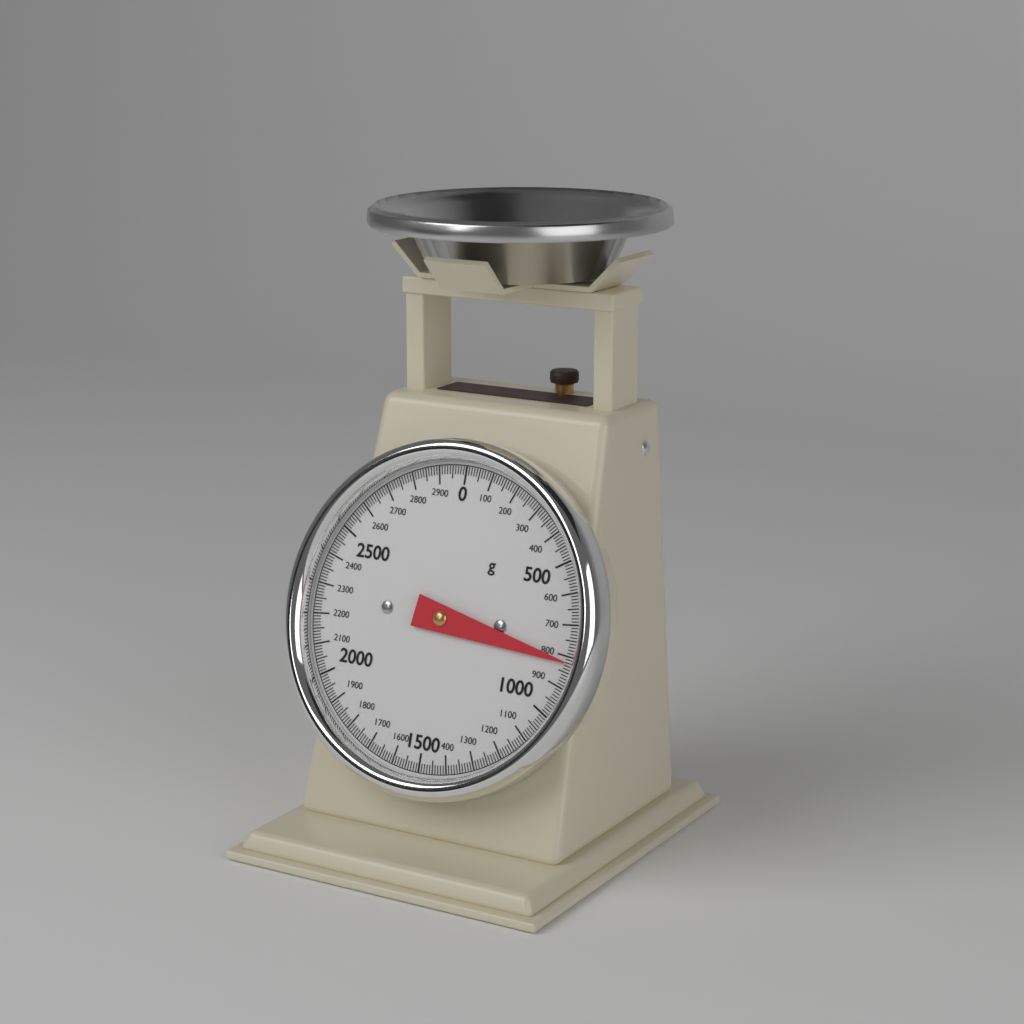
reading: 820 g
